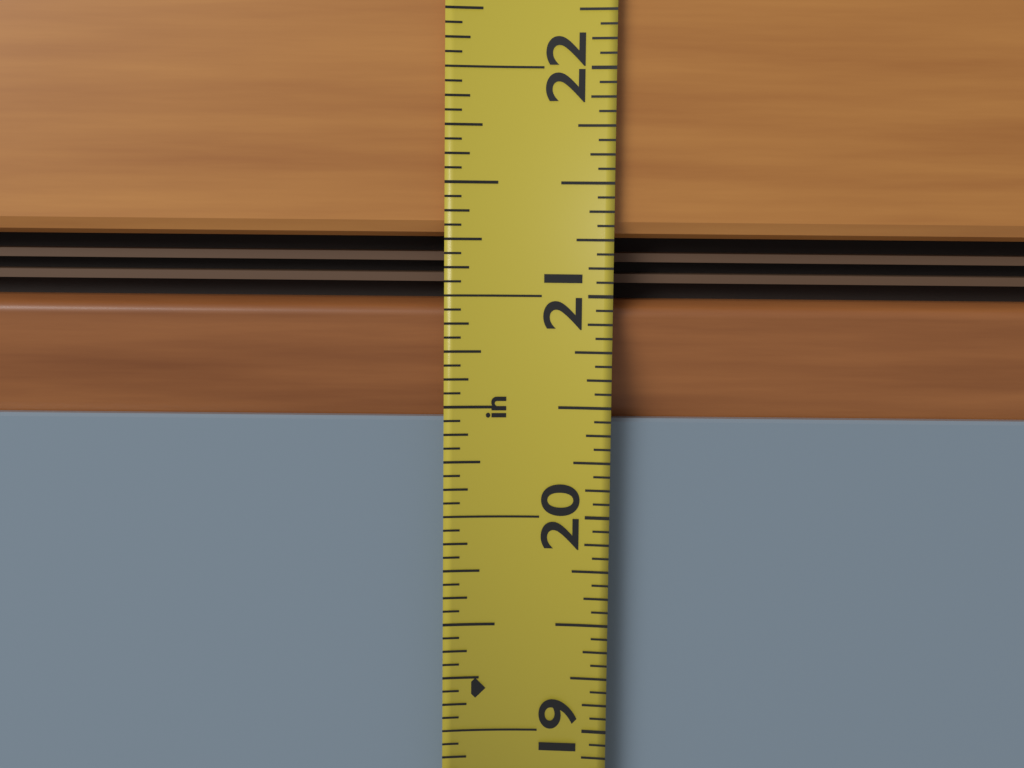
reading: 20.4375 in
